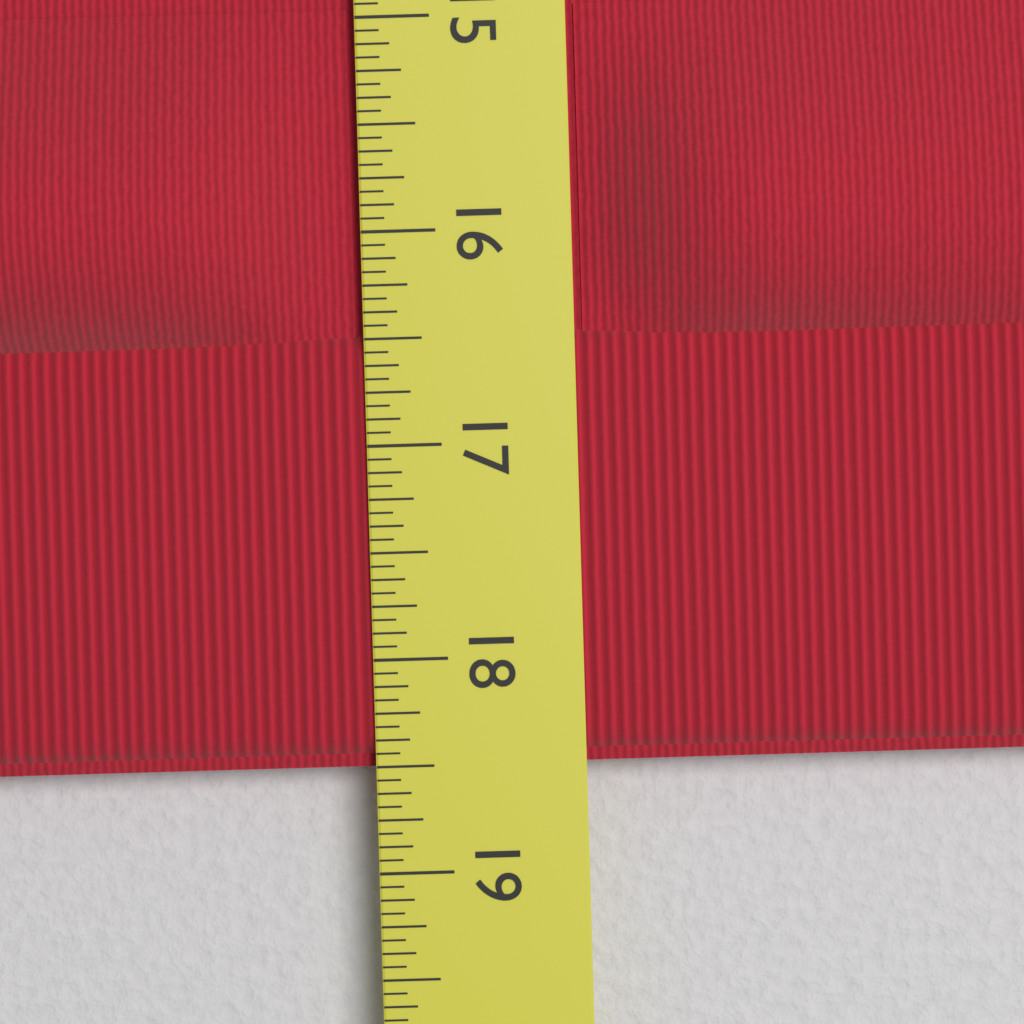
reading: 18.5000 in
